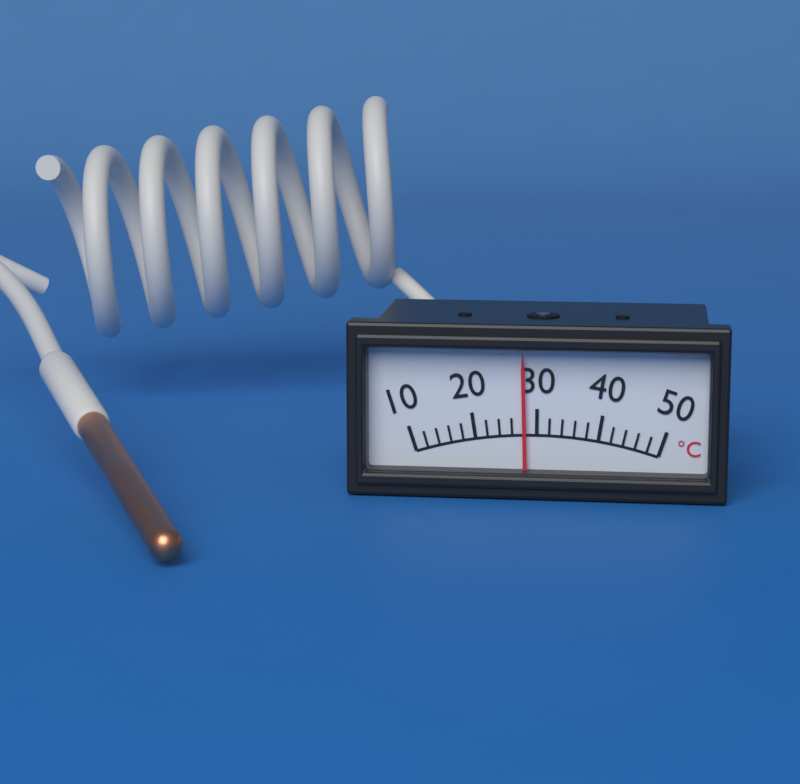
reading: 28 °C
